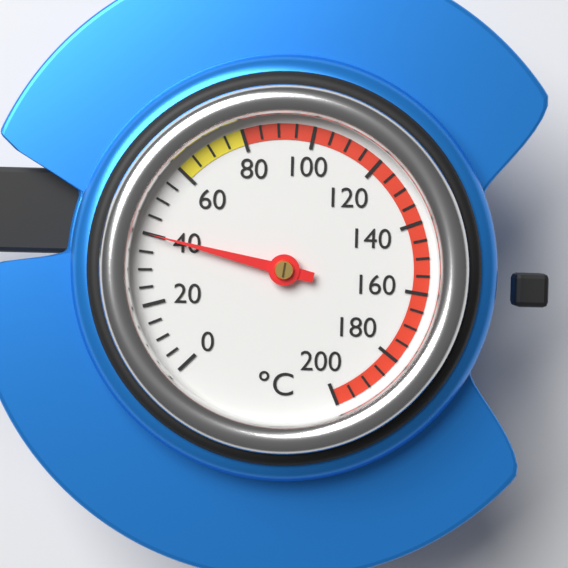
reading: 40 °C
